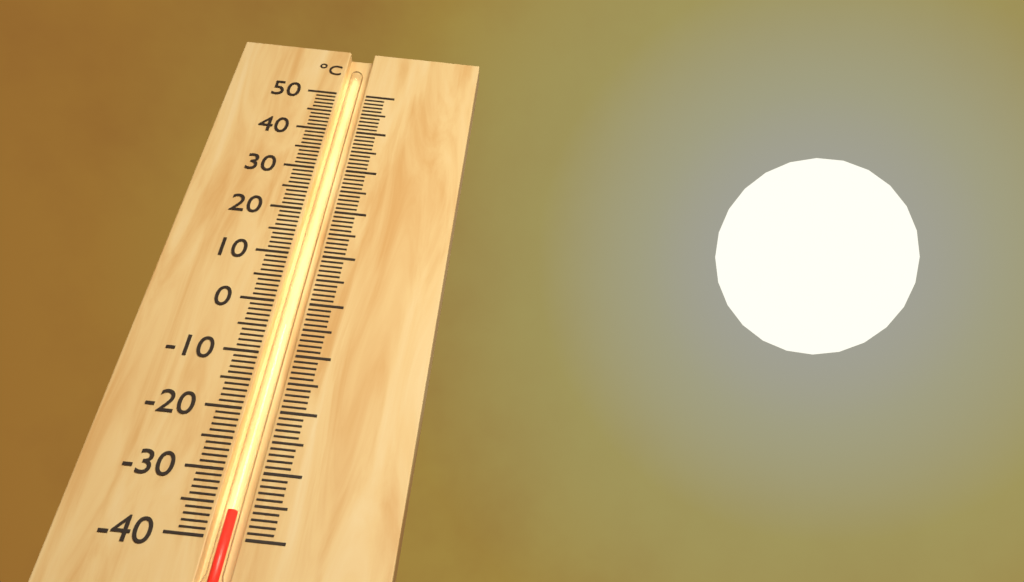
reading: -36 °C
